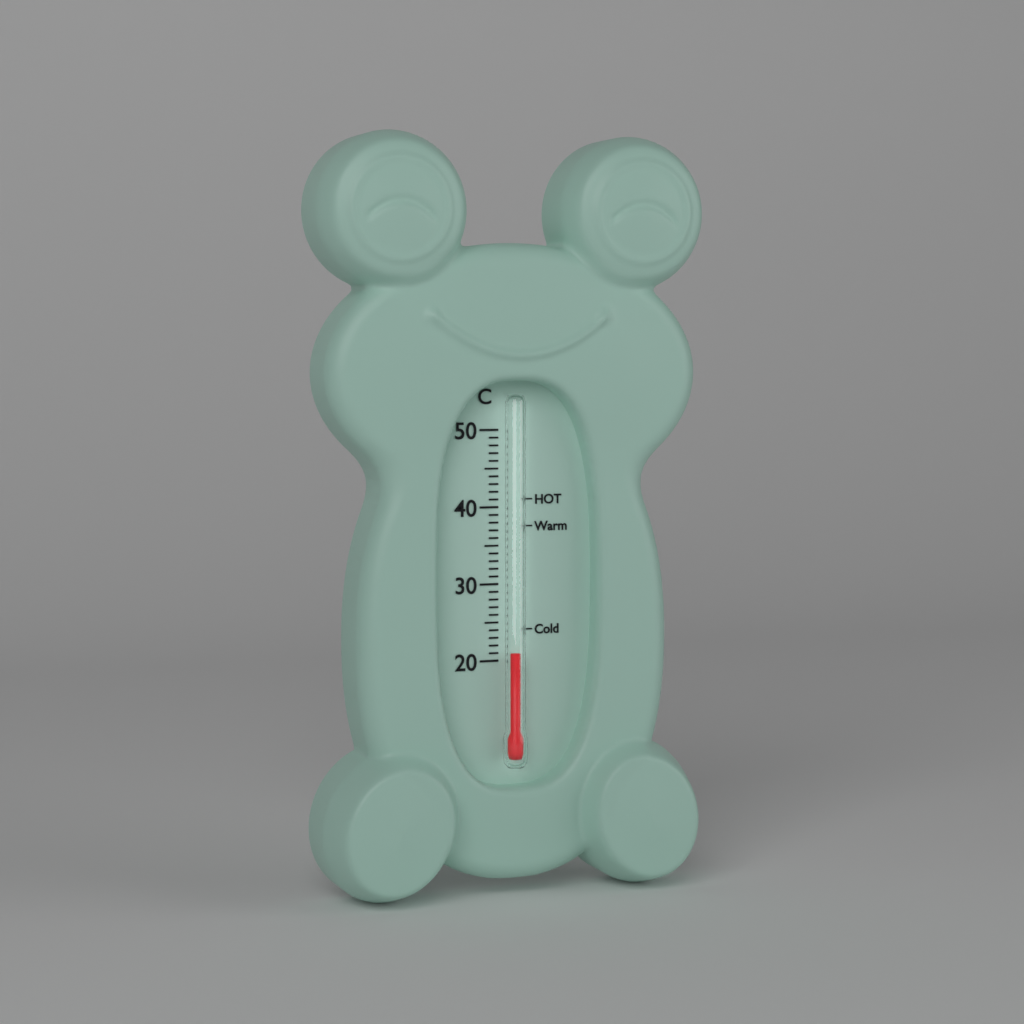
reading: 21 °C
